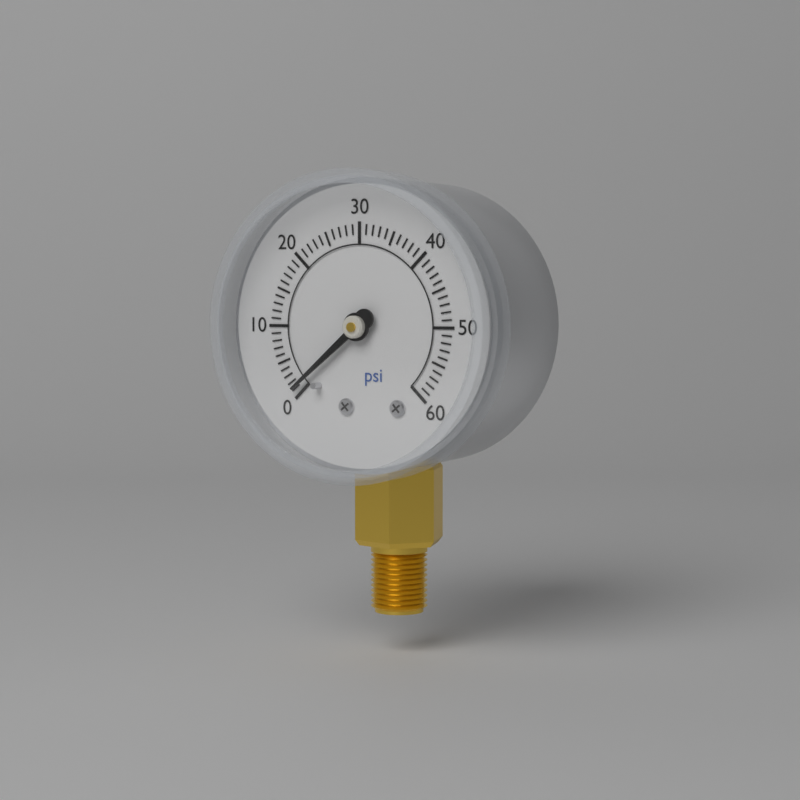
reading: 1 psi
